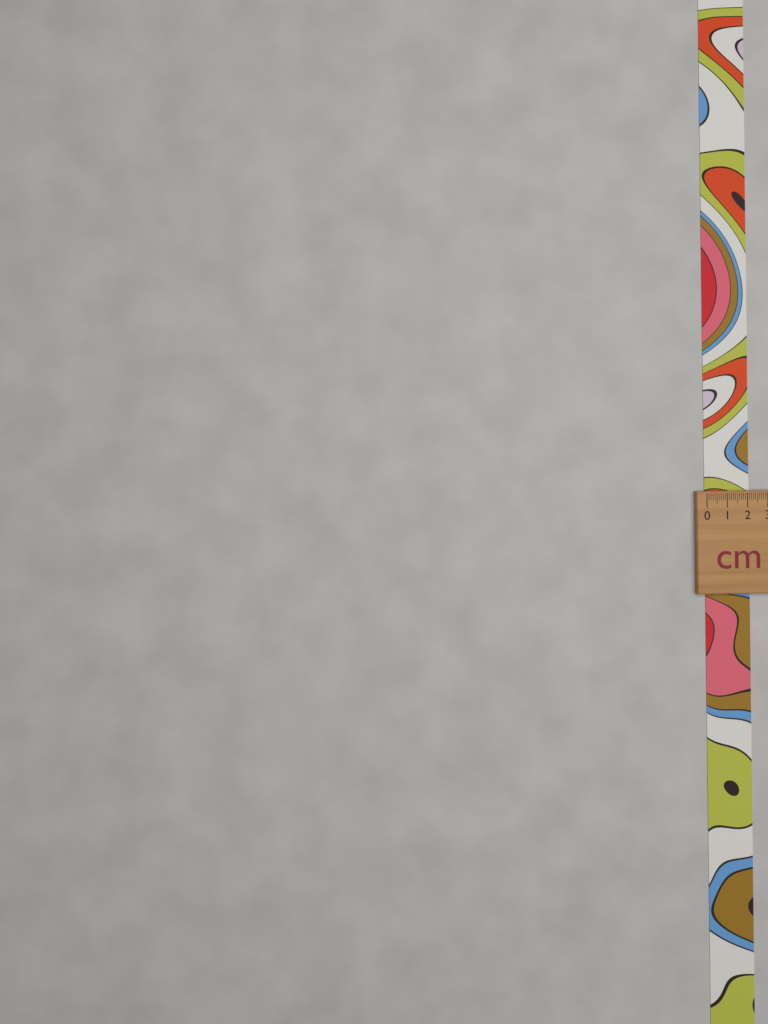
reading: 2.2 cm
